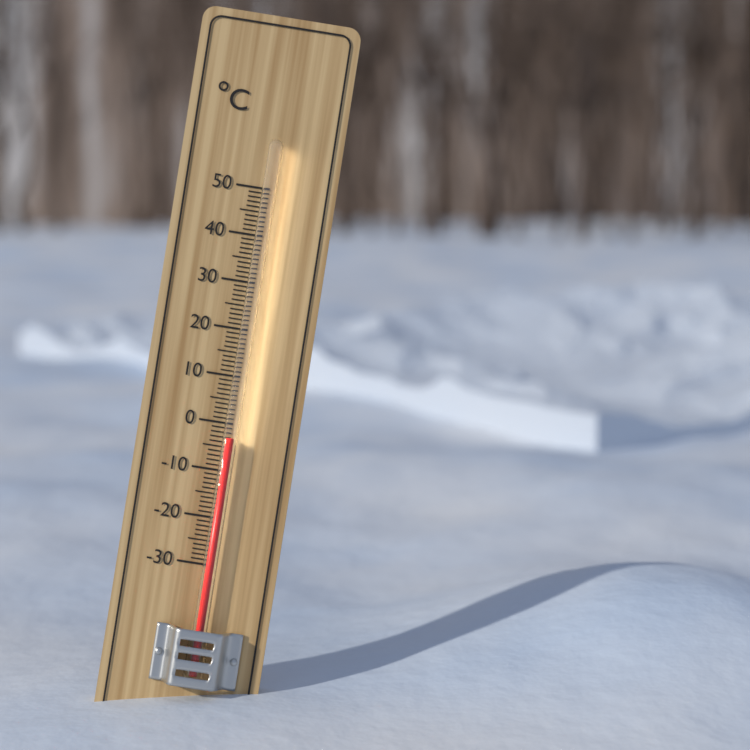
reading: -3 °C
